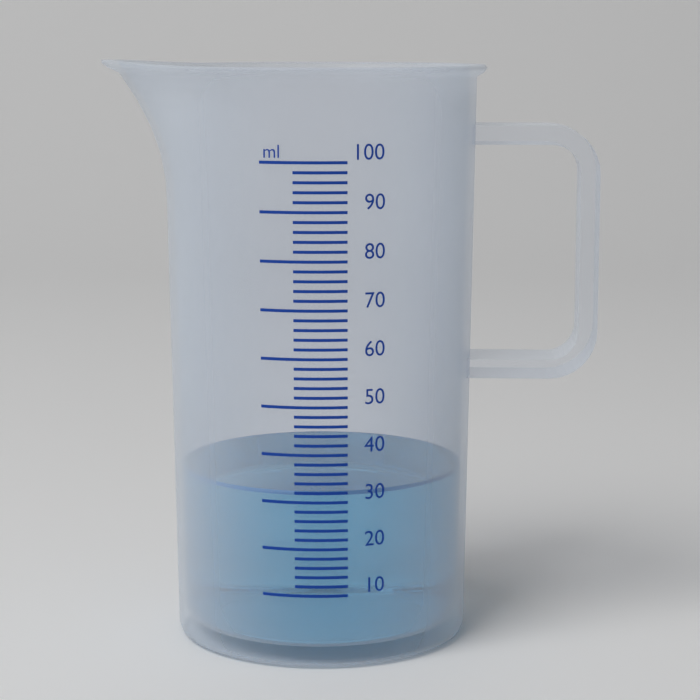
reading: 32 ml
